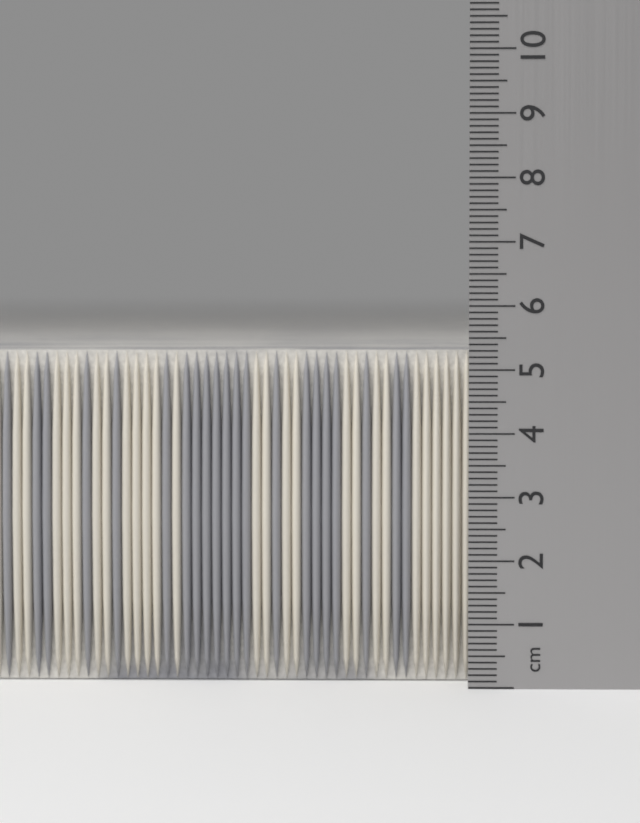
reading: 5.3 cm
